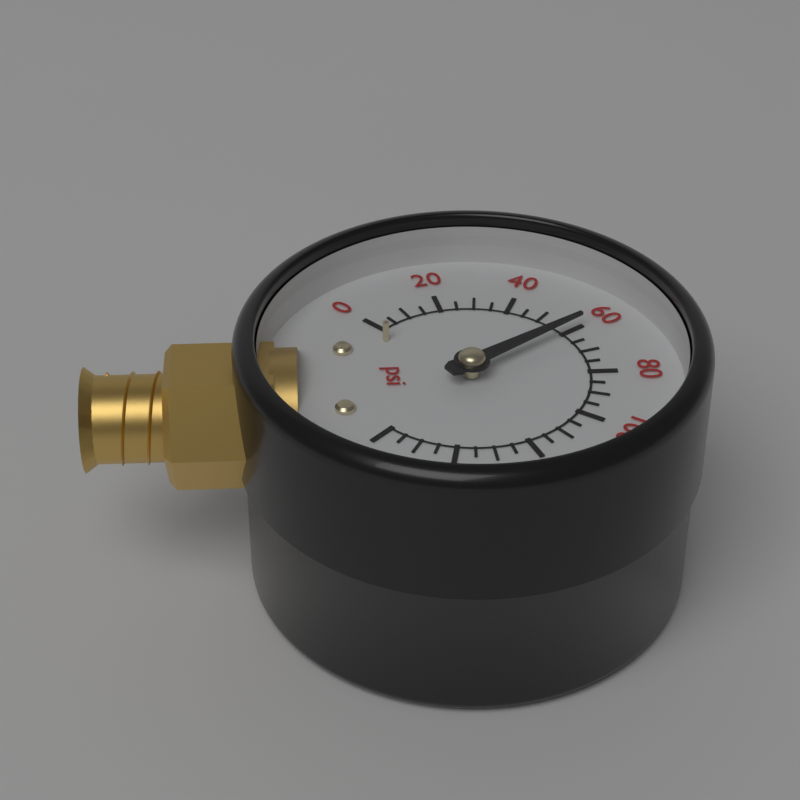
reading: 60 psi
